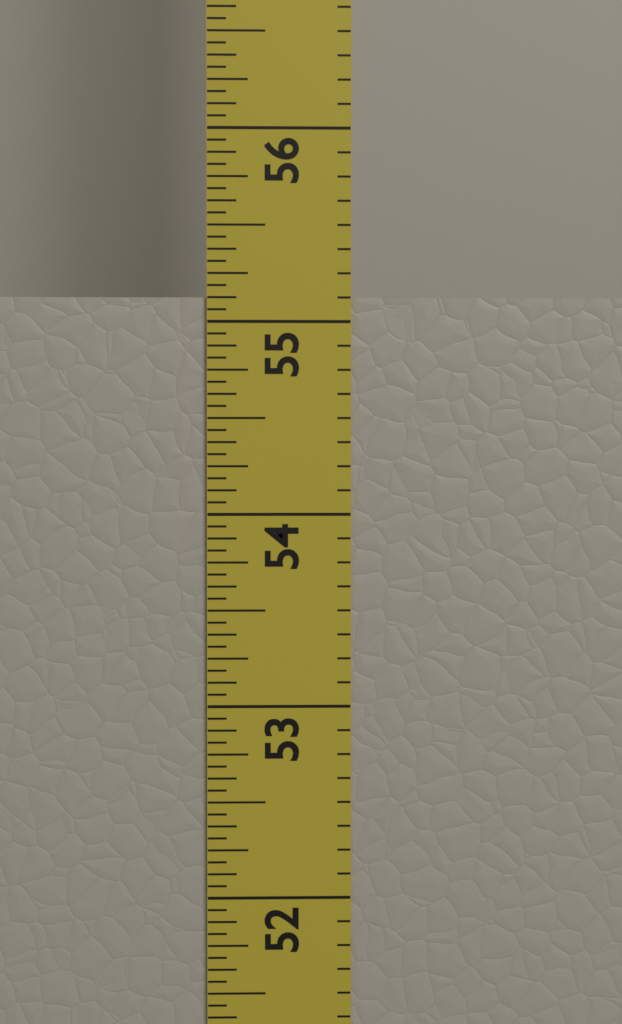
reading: 55.1250 in
